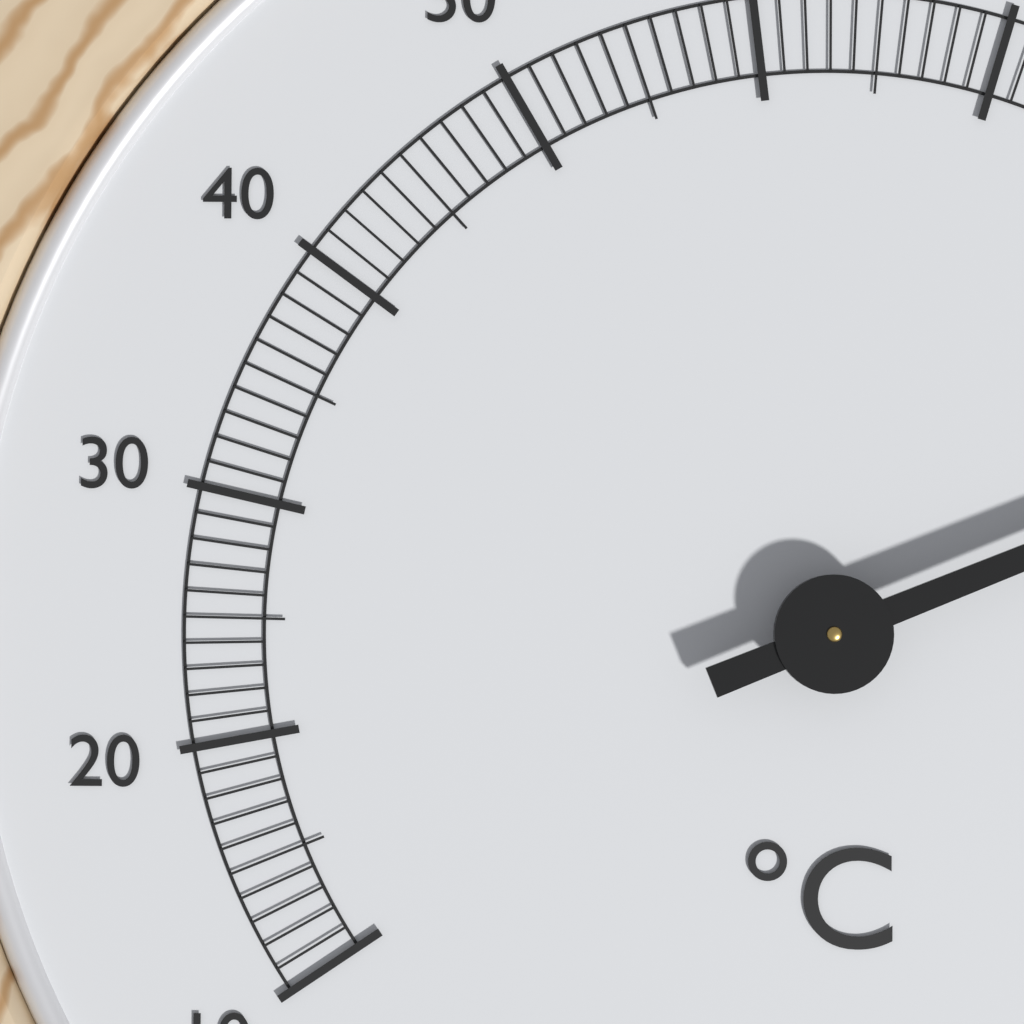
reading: 92 °C
